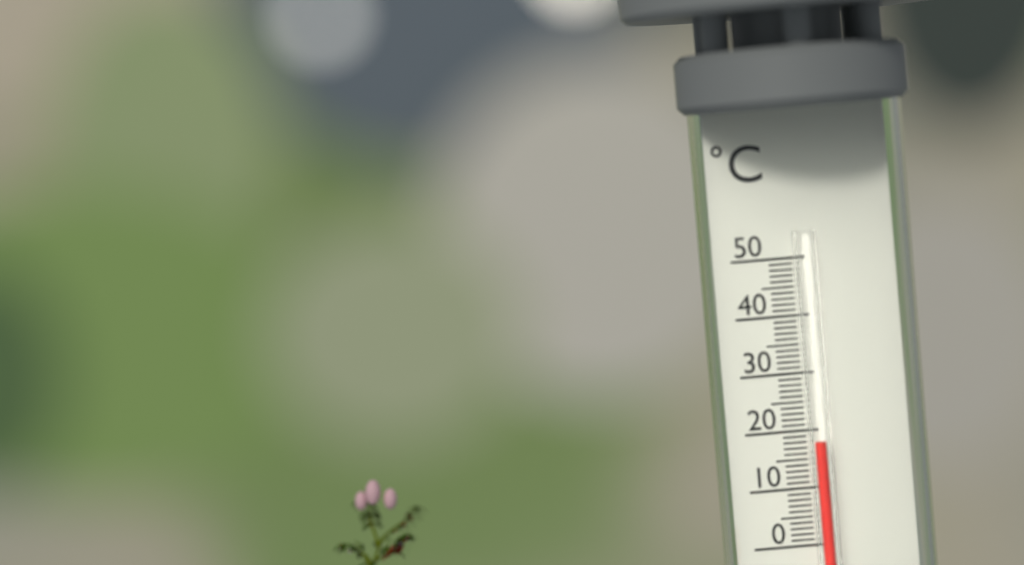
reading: 18 °C
